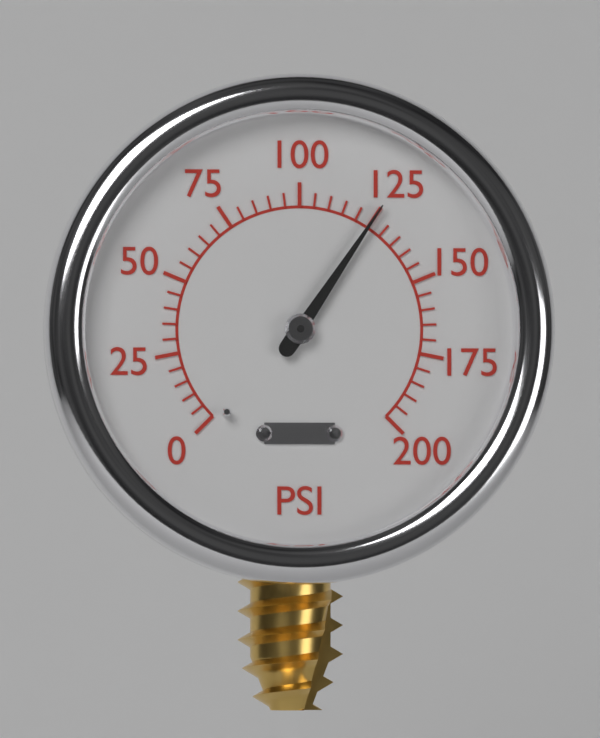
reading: 125 psi
